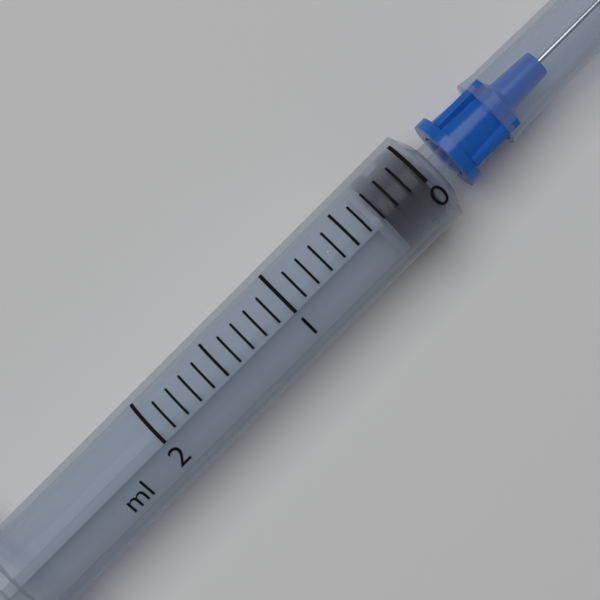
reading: 0.0 ml
